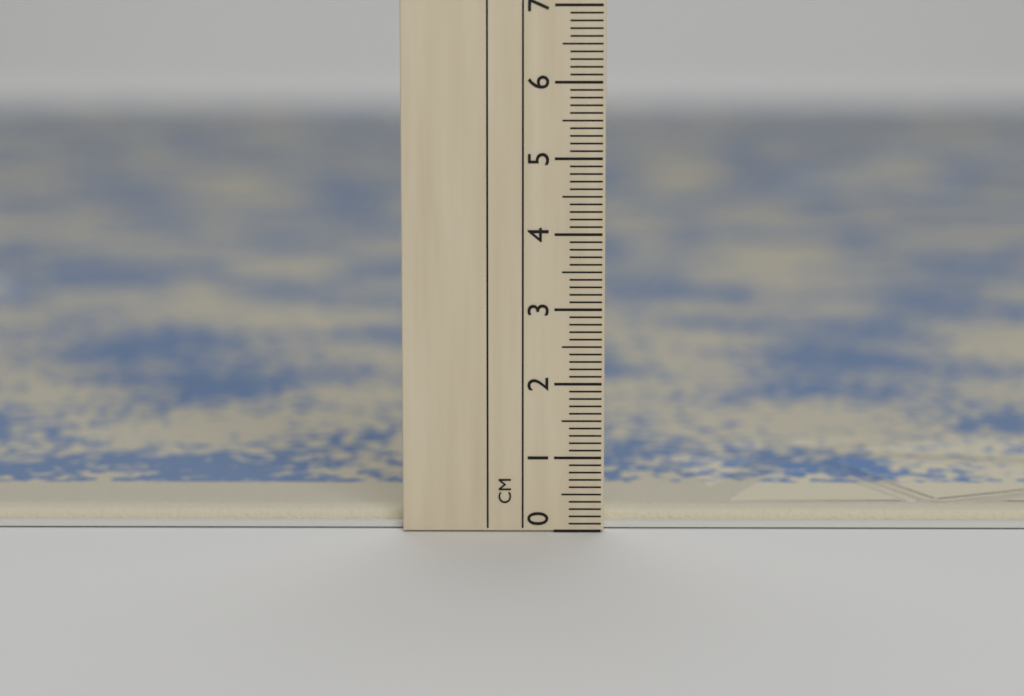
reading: 0.2 cm
